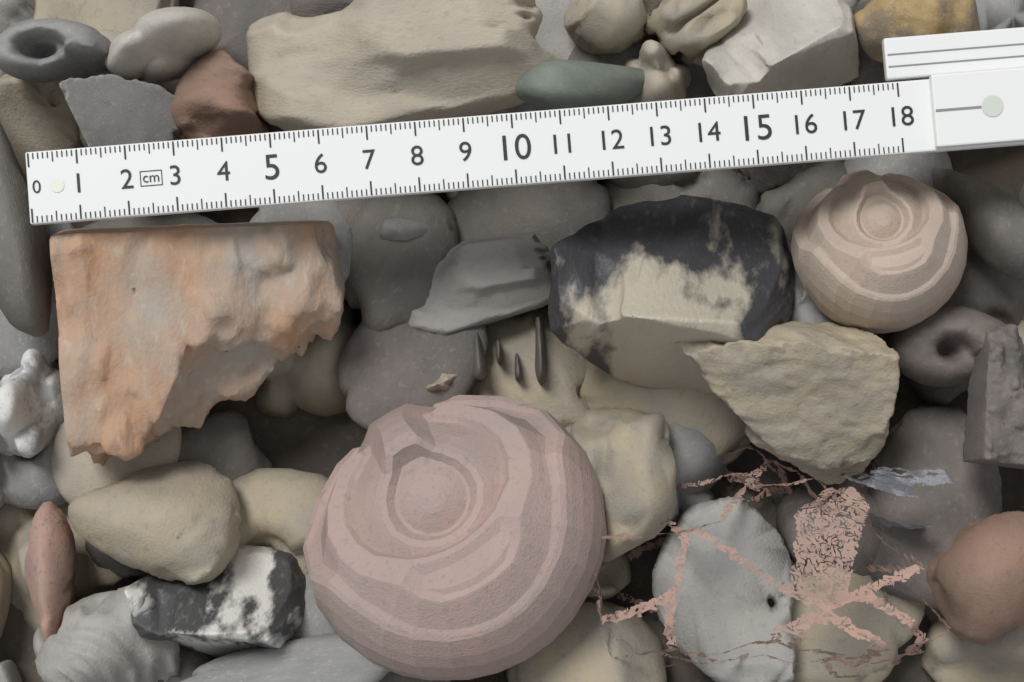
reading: 6.1 cm
